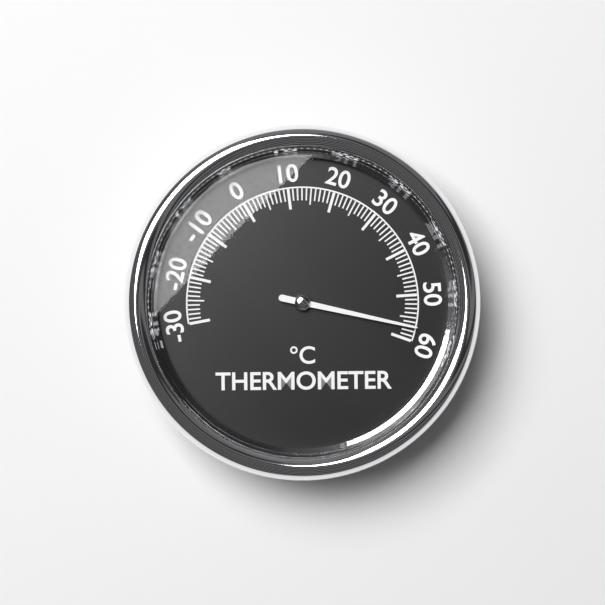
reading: 57 °C
